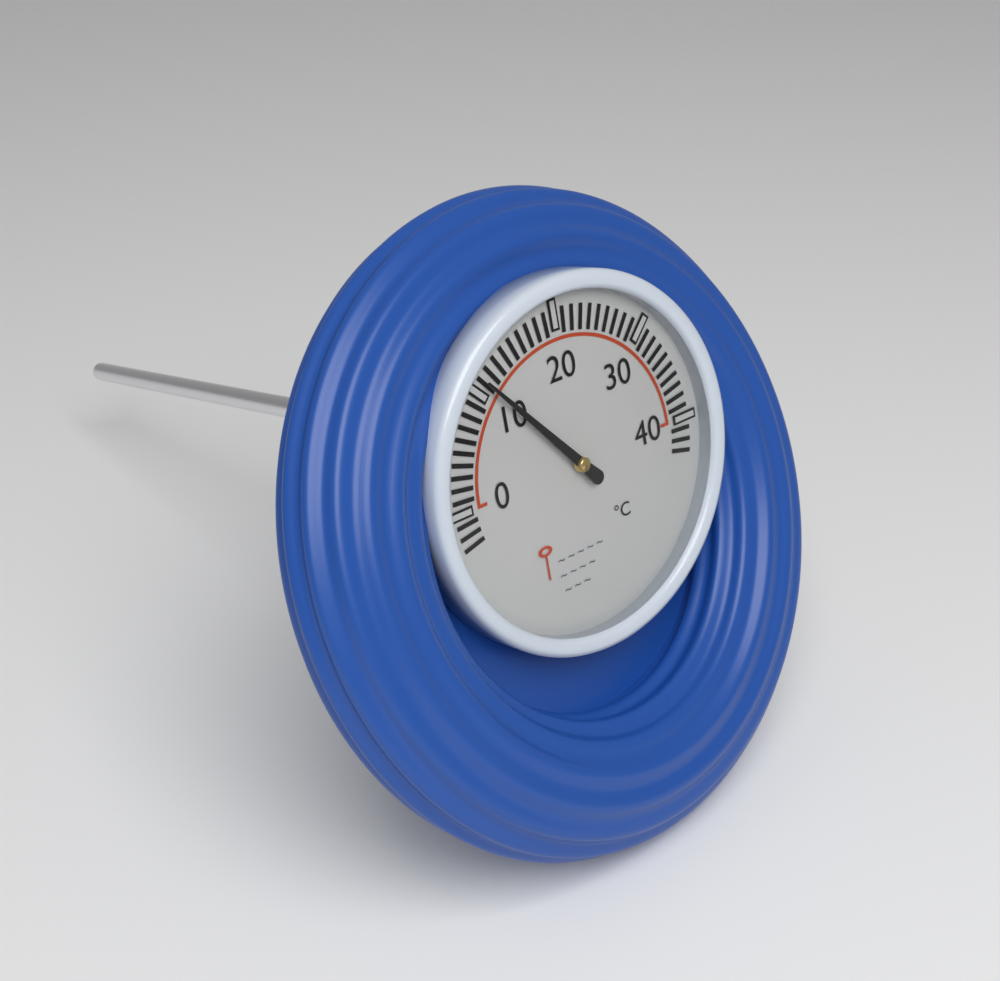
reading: 11 °C
